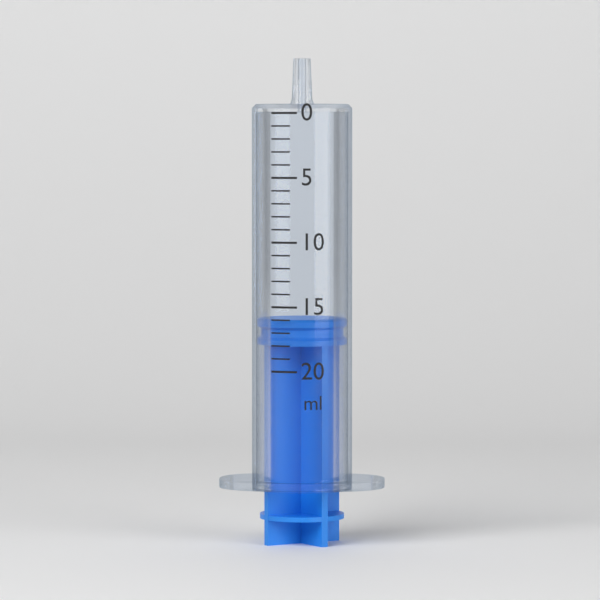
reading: 16 ml
